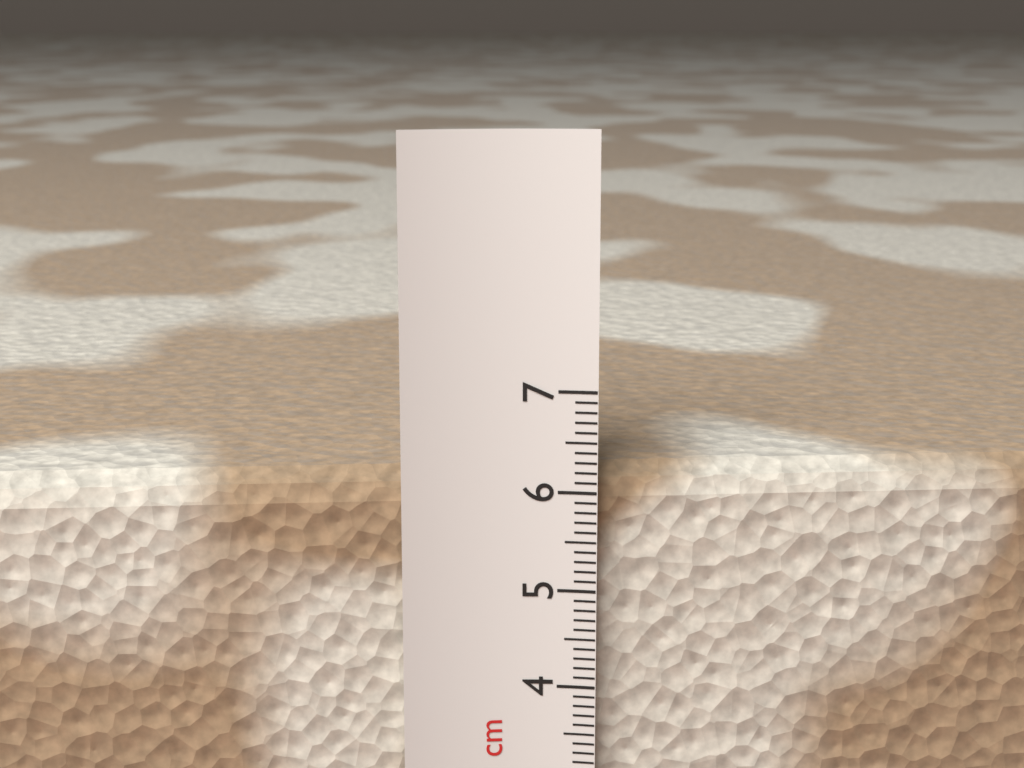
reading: 6.2 cm
